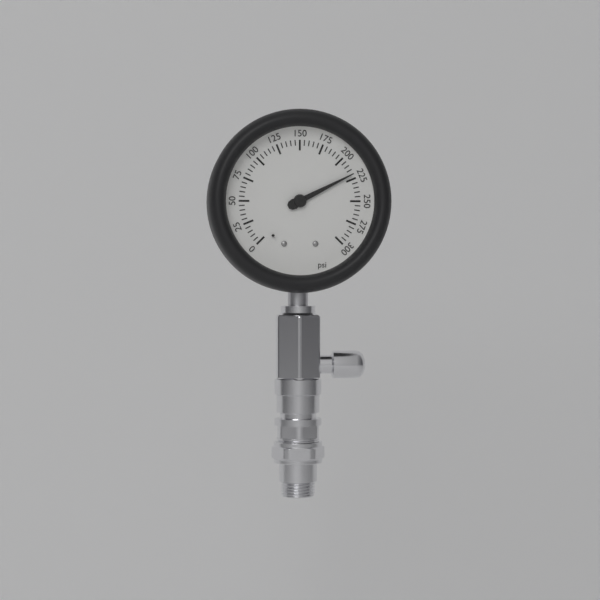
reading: 220 psi
